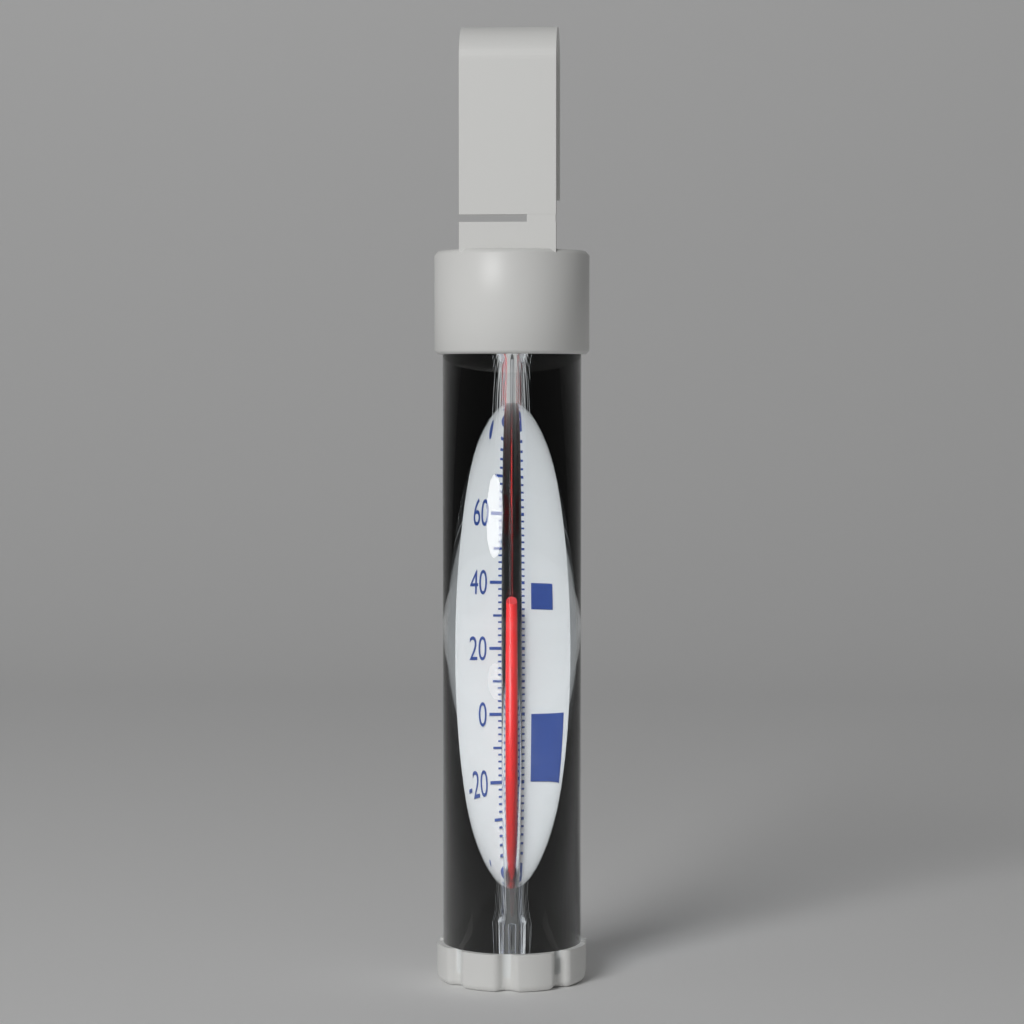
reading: 34 °F
